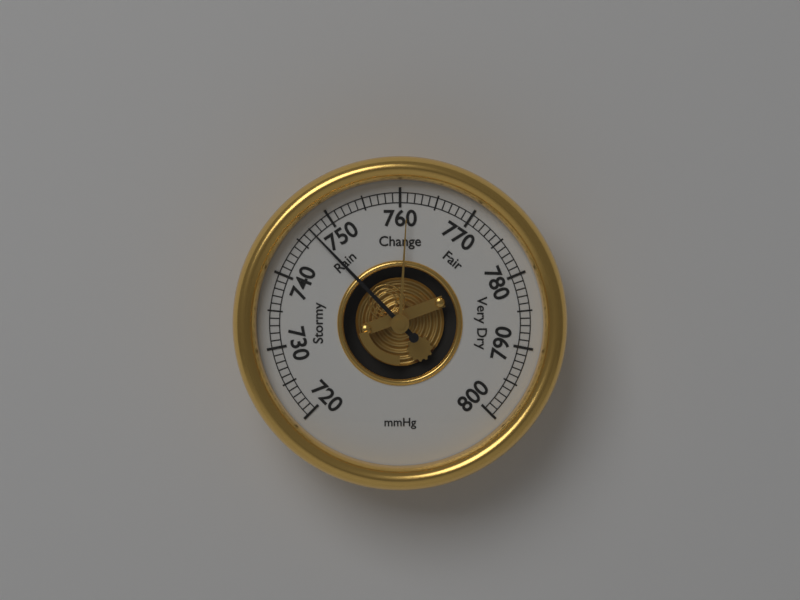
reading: 747 mmHg
